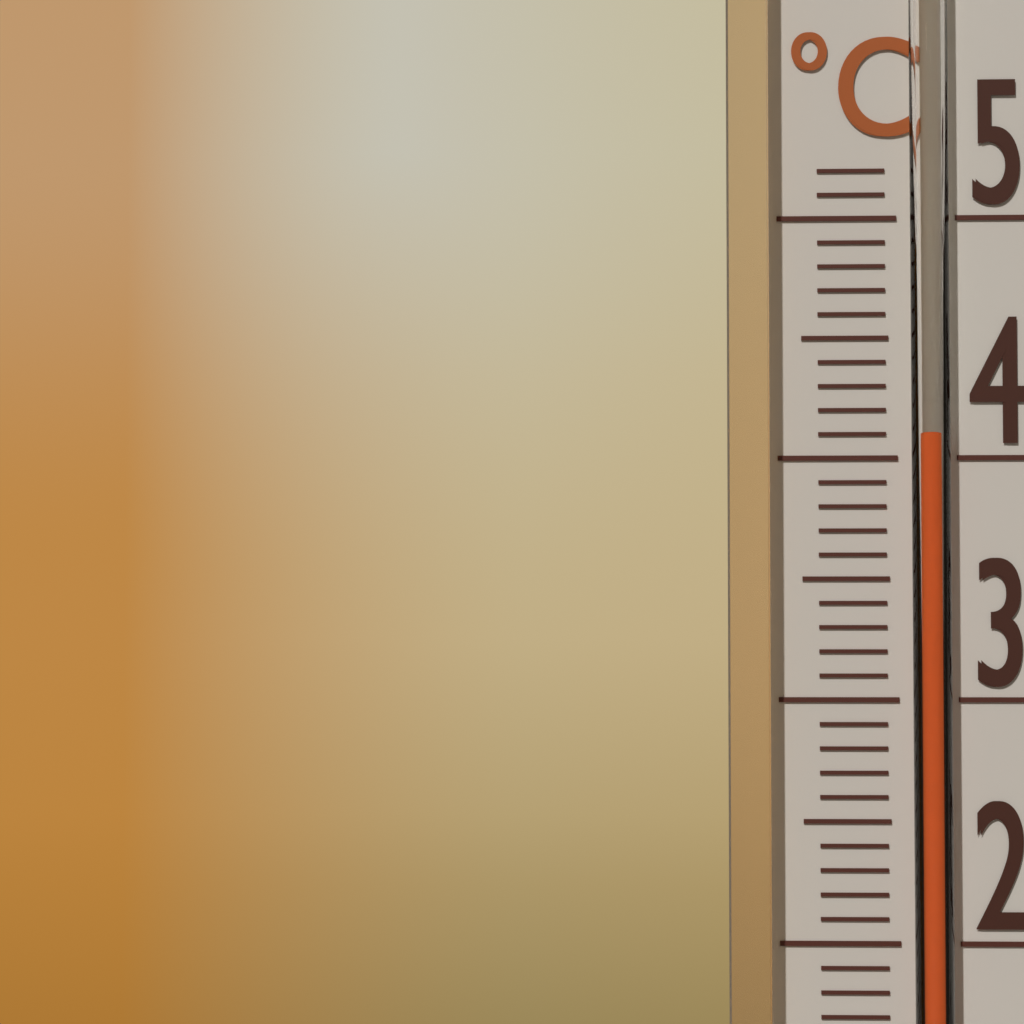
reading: 41 °C
